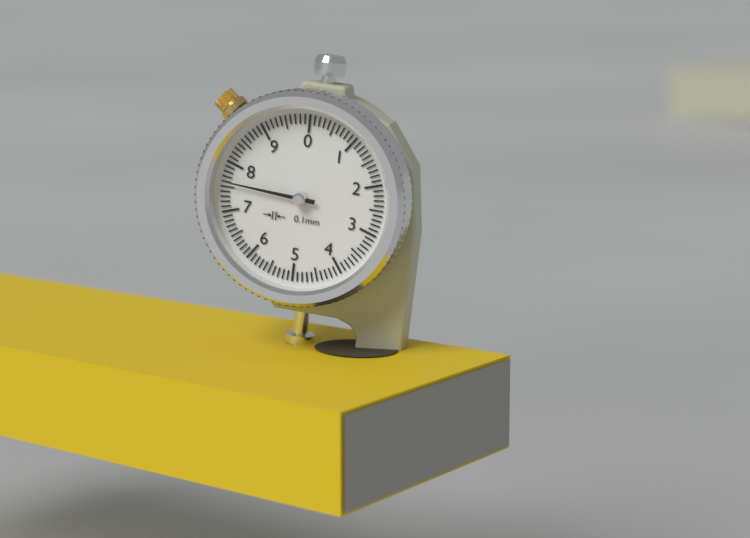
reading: 7.6 mm
